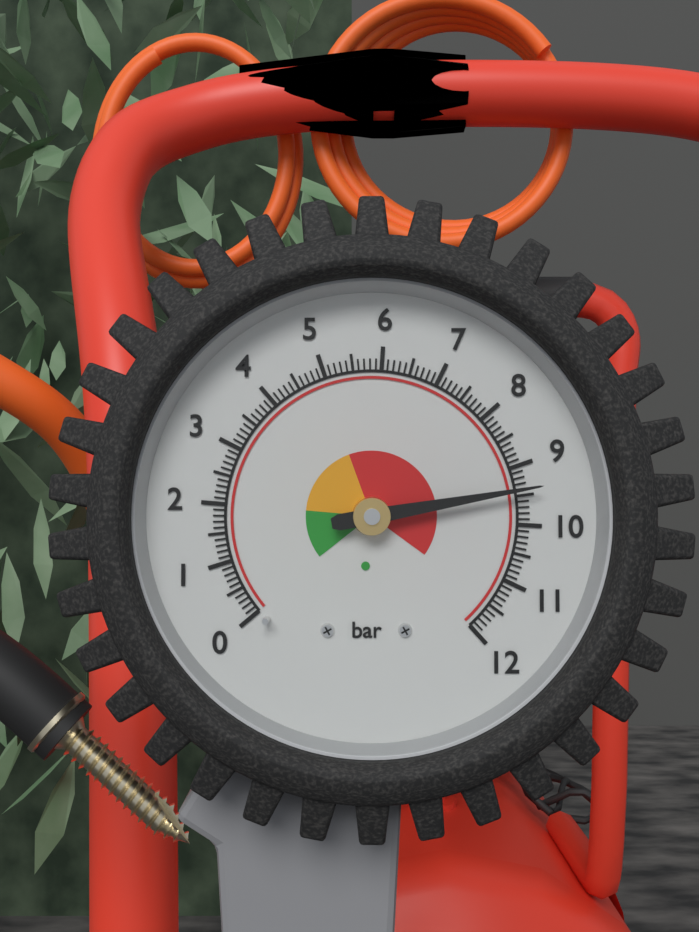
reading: 9.4 bar
